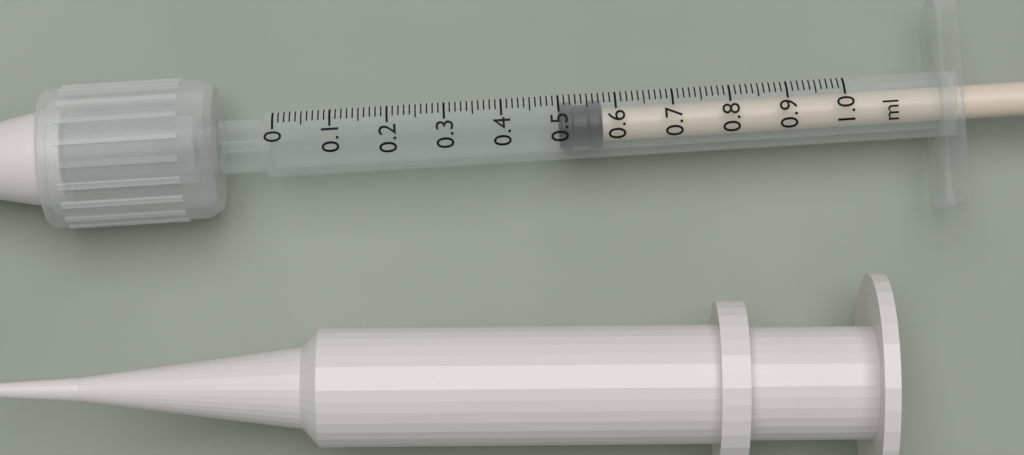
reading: 0.50 ml
